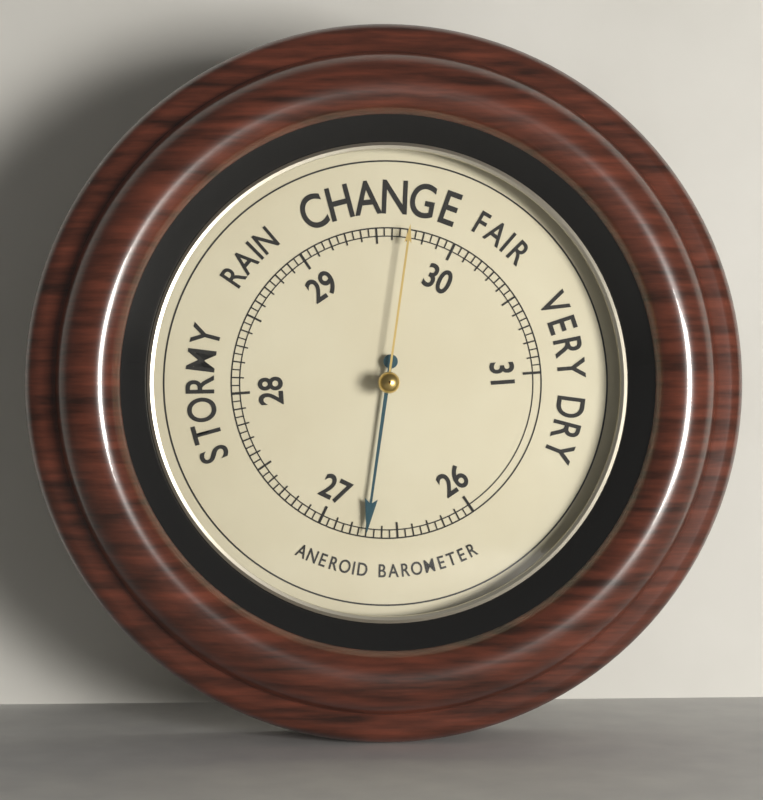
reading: 26.70 (no unit)
